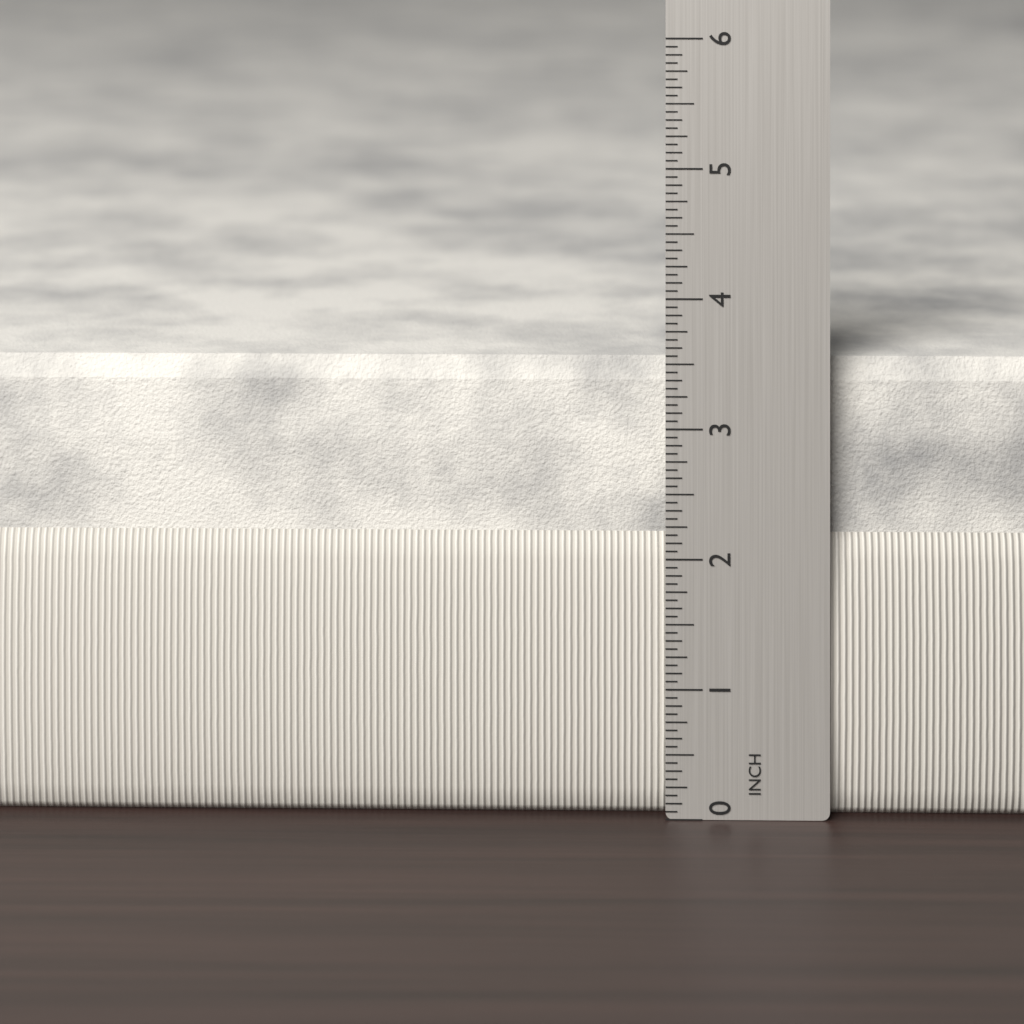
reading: 3.5000 in
